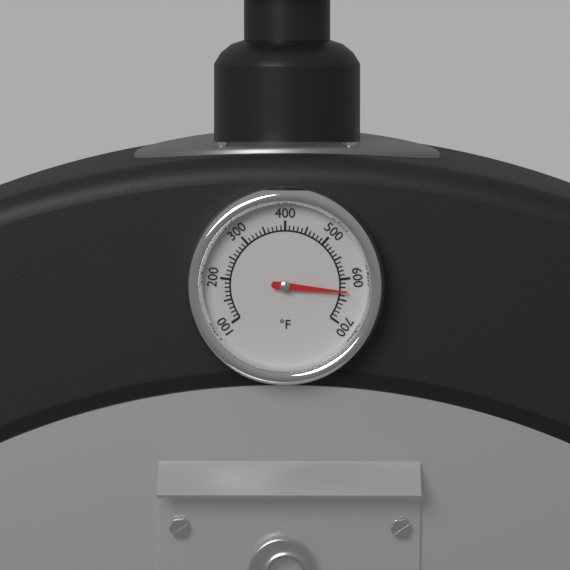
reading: 630 °F
